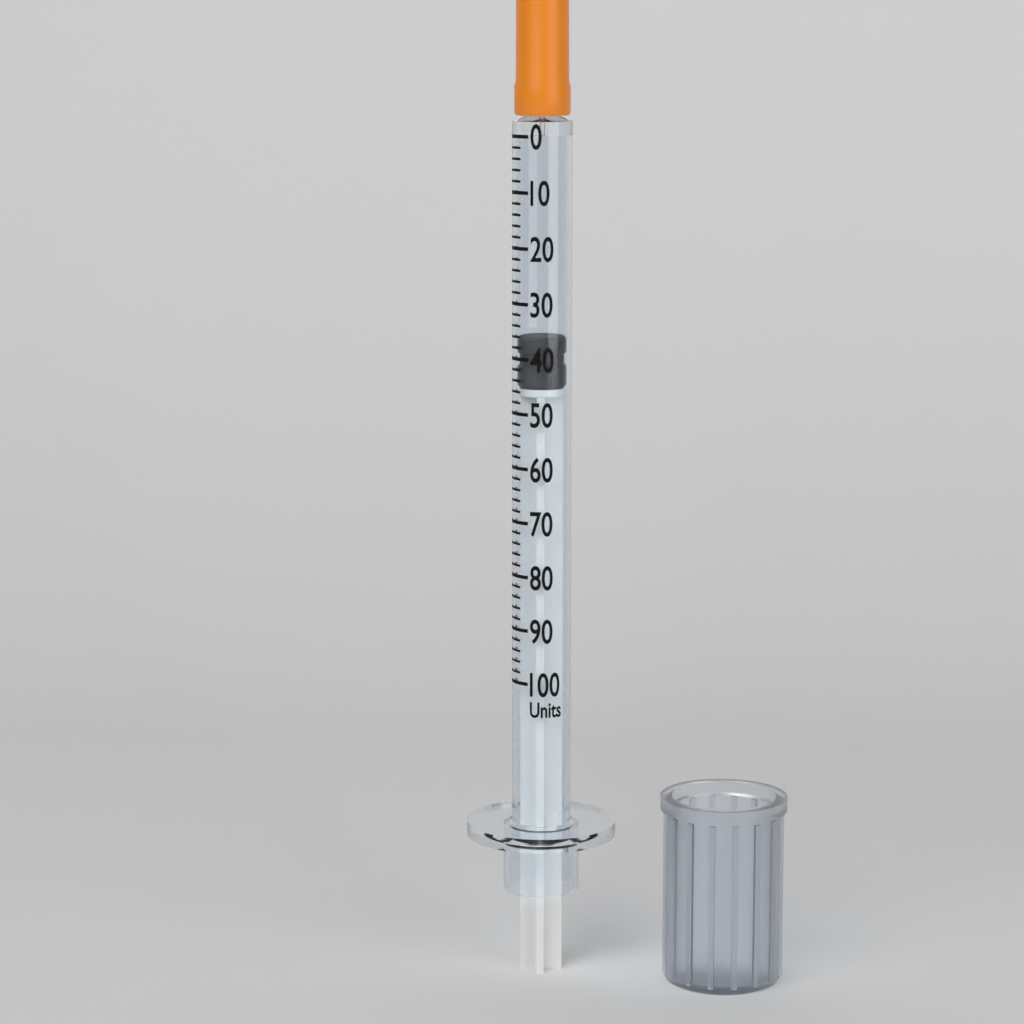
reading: 36 units
